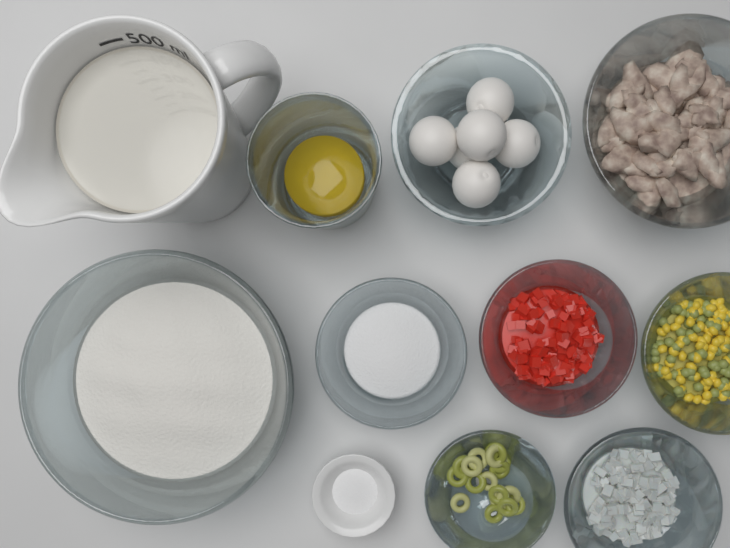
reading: 470 ml
